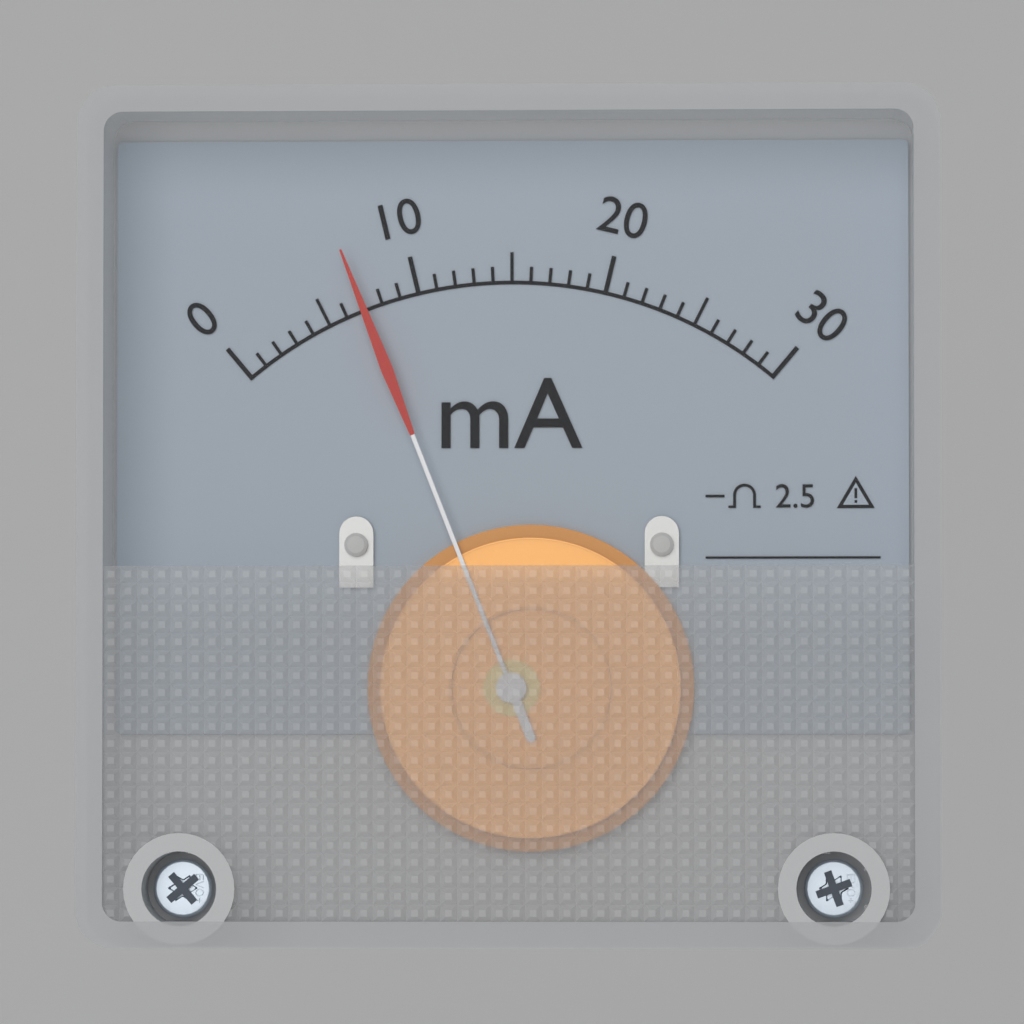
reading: 7 mA
